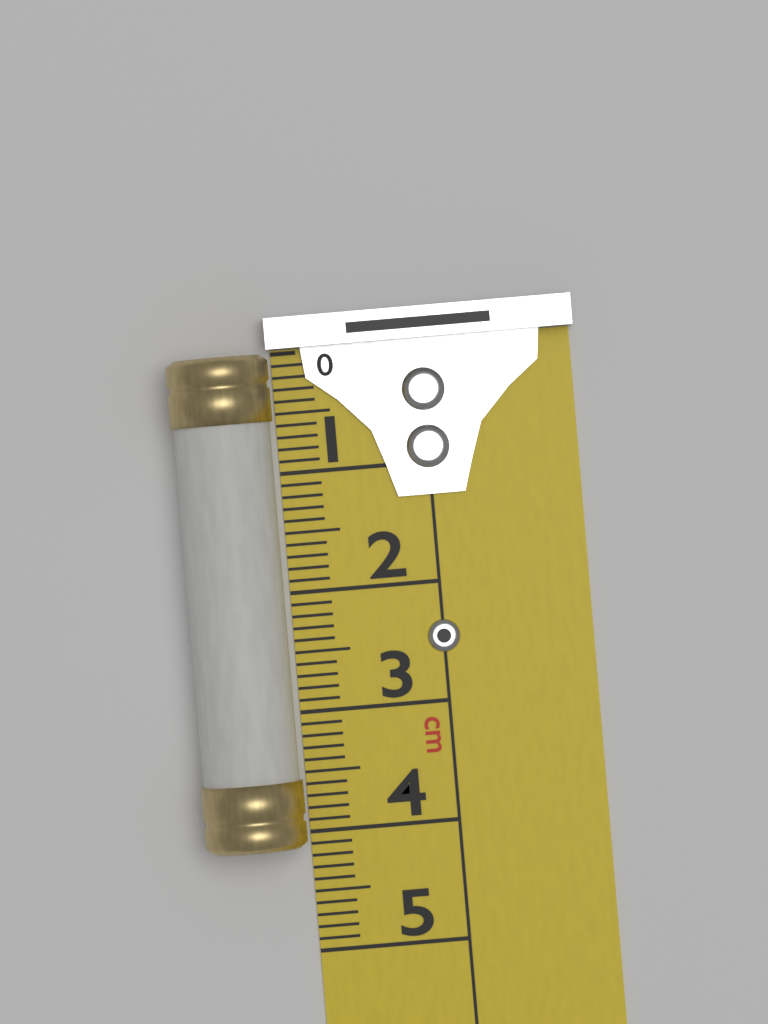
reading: 4.1 cm
